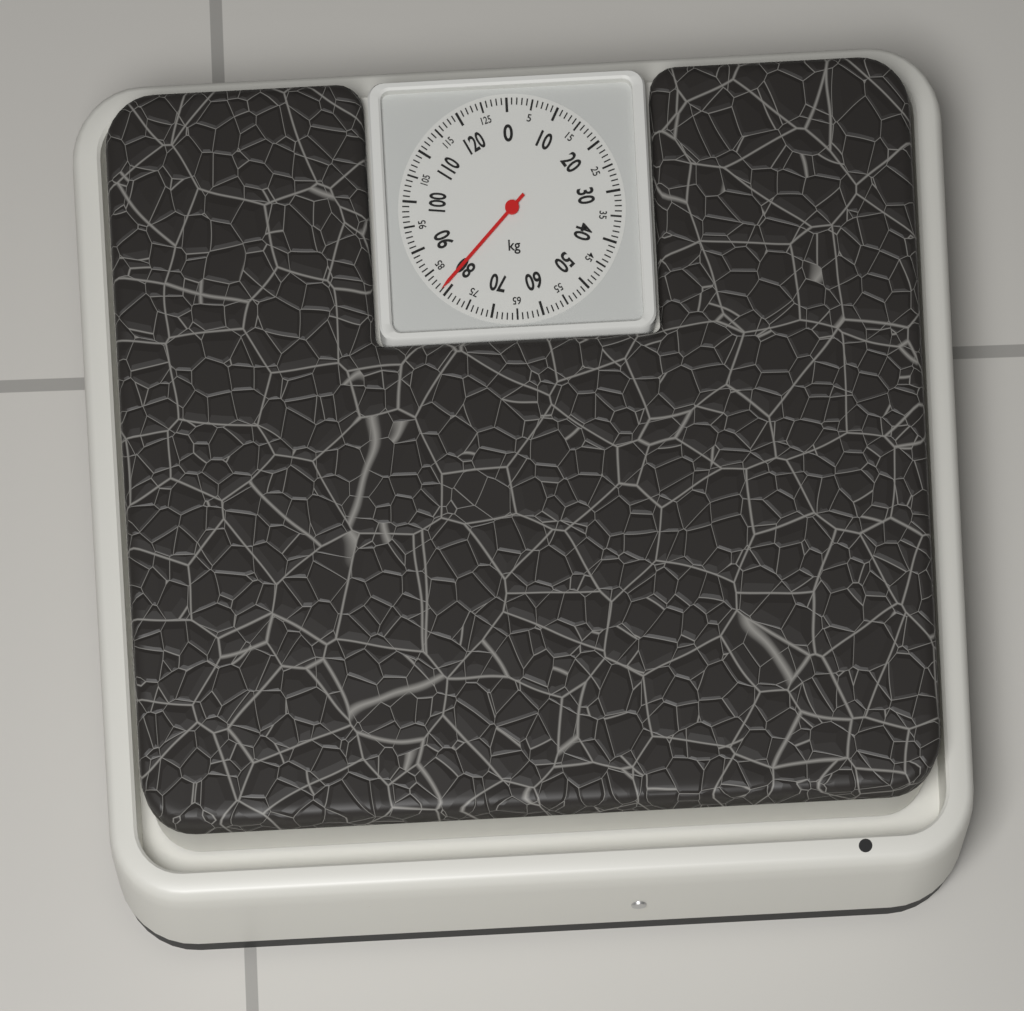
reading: 81 kg
